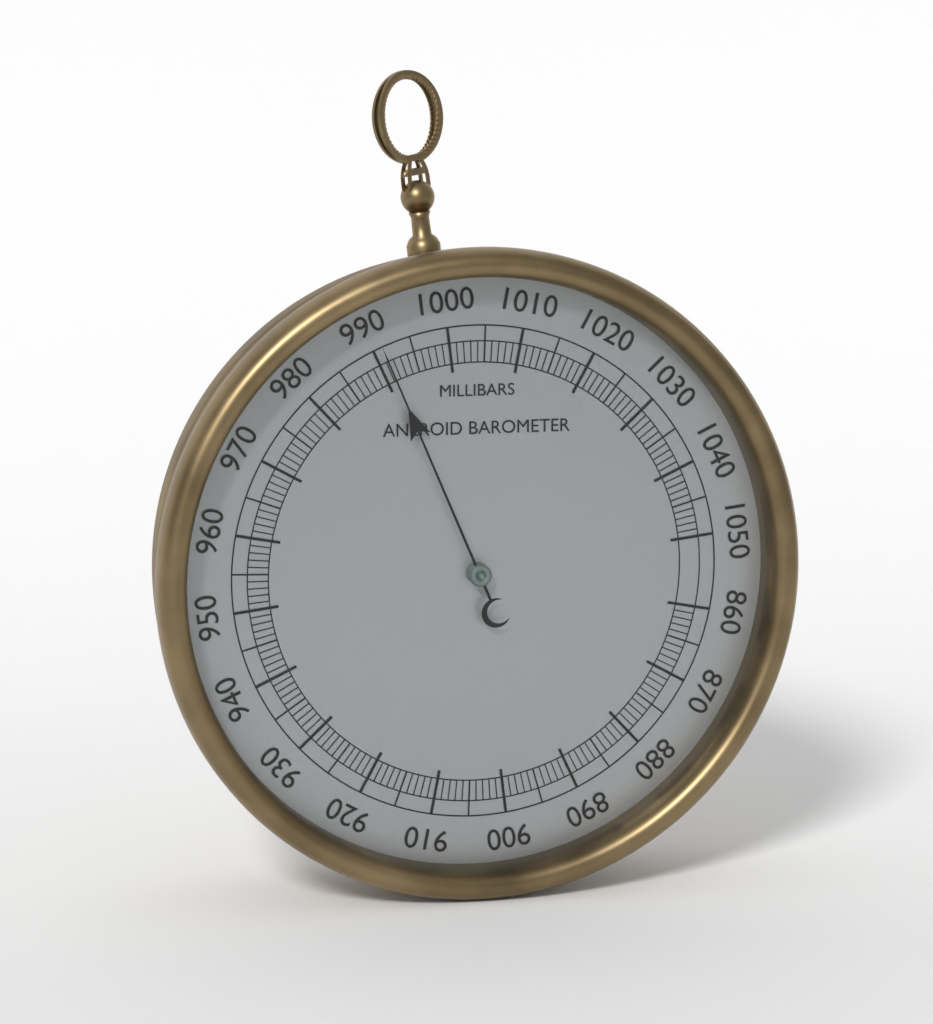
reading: 991 mbar
